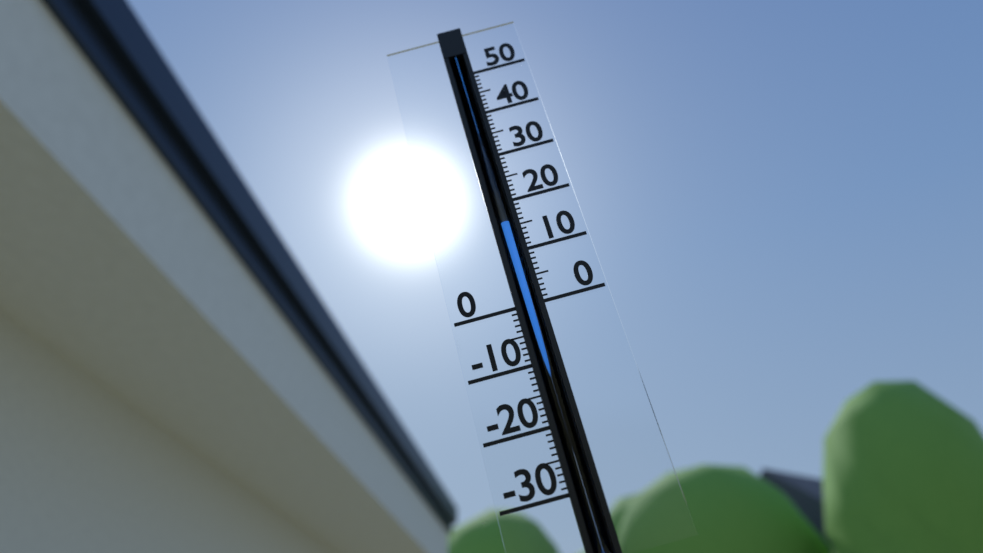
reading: 16 (no unit)
